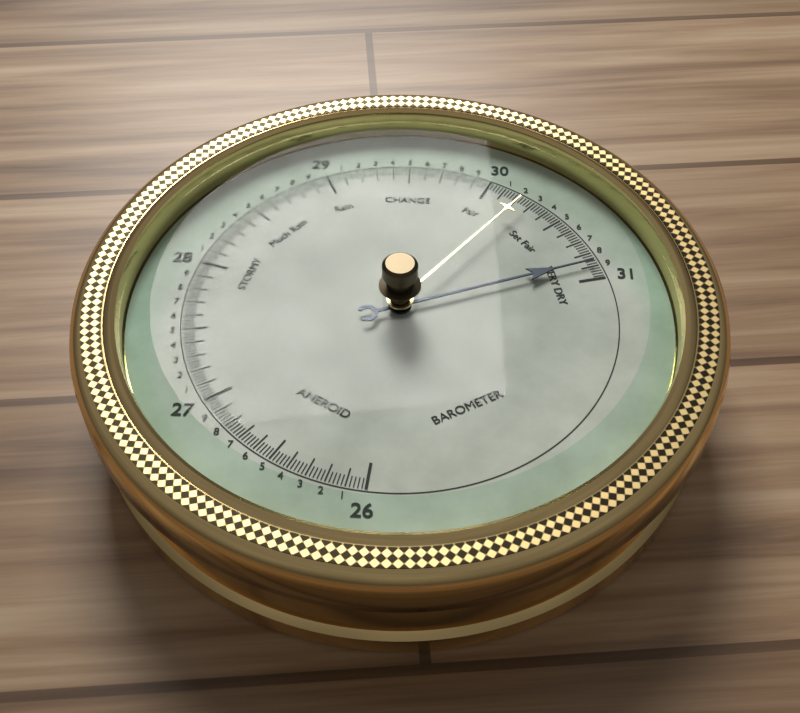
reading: 30.88 (no unit)
